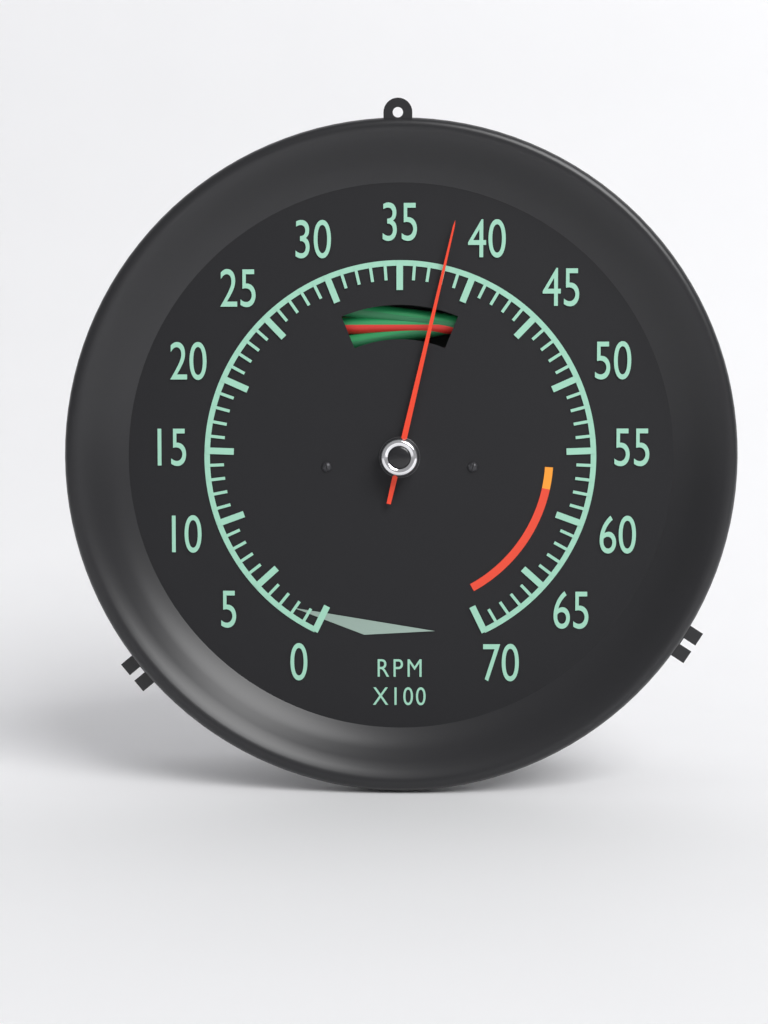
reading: 38 RPM x100
